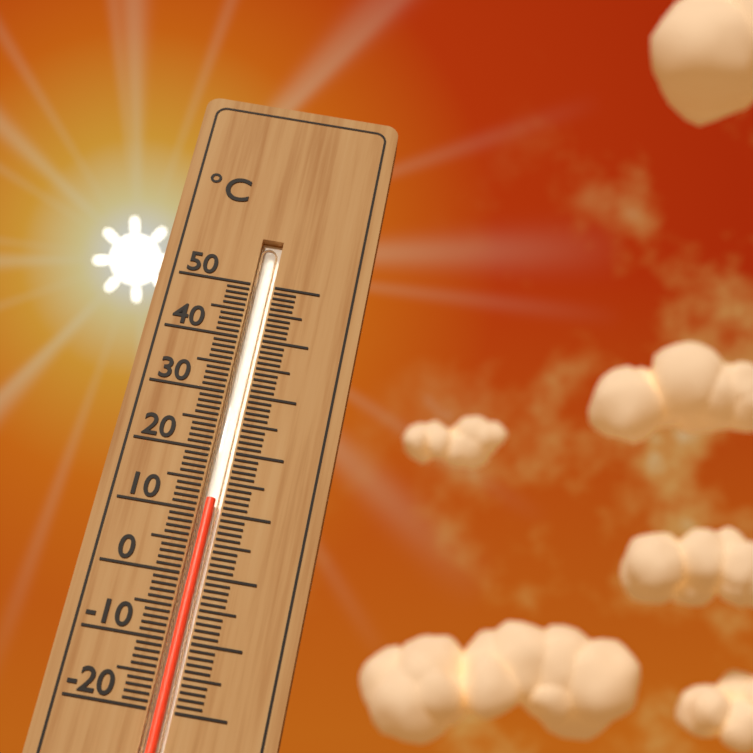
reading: 12 °C
